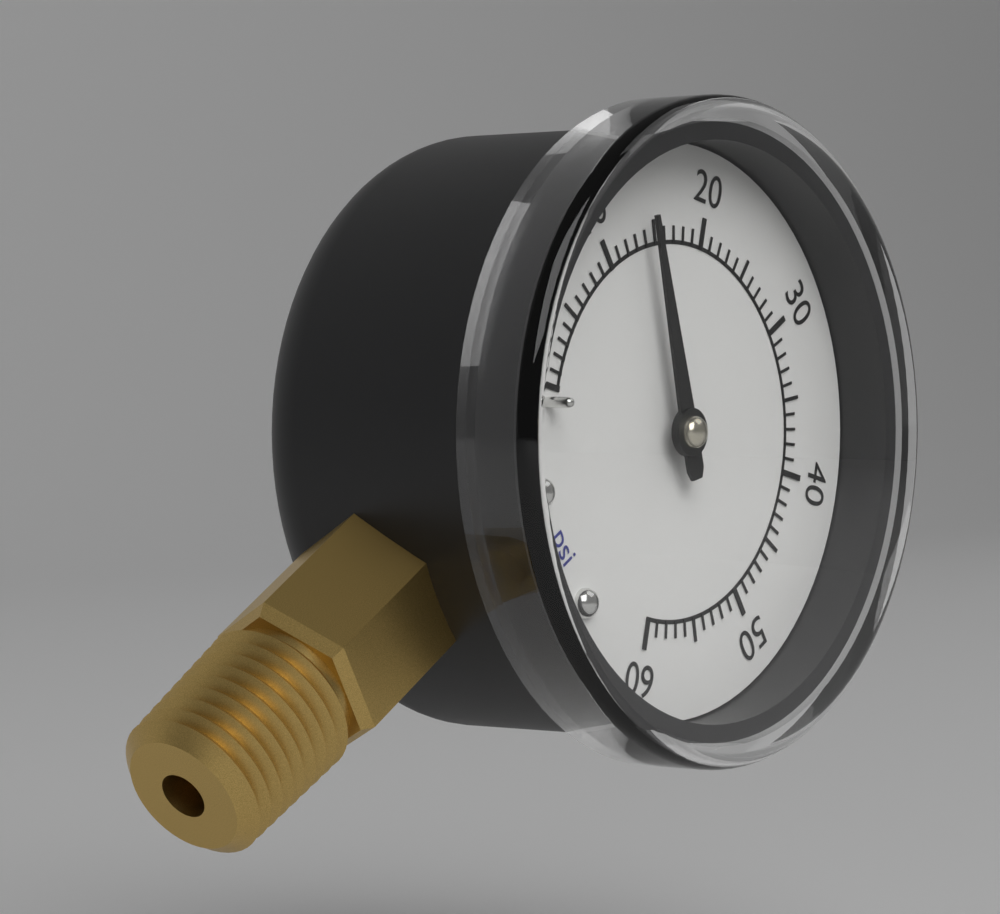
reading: 14 psi
